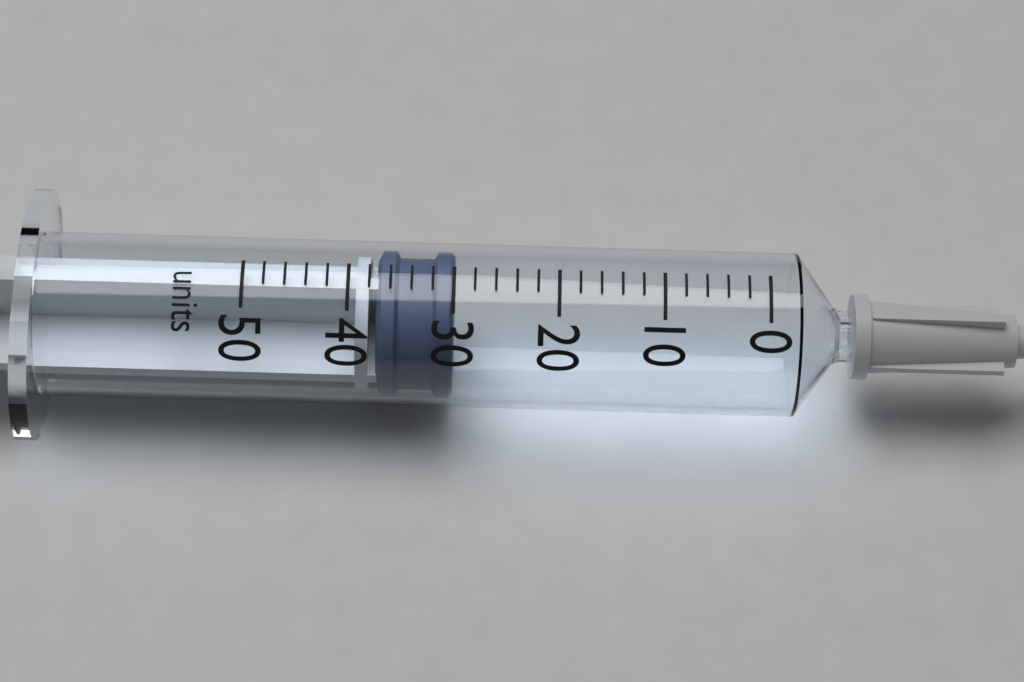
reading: 30 units
